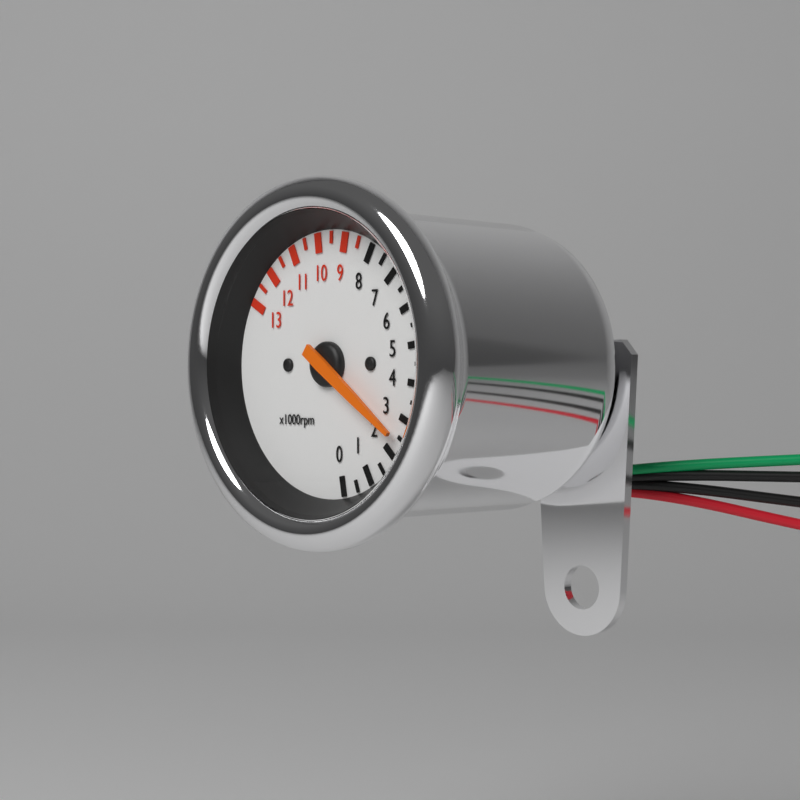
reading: 2500 rpm
